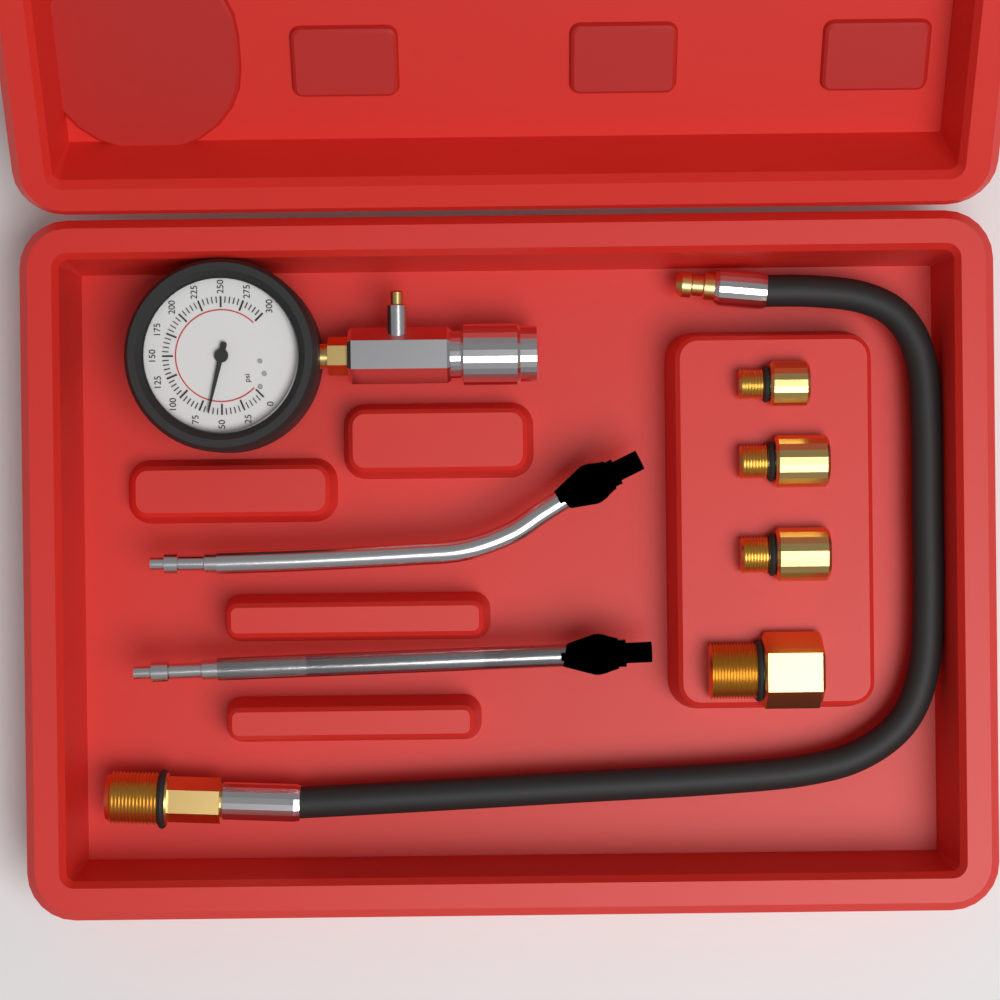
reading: 65 psi
